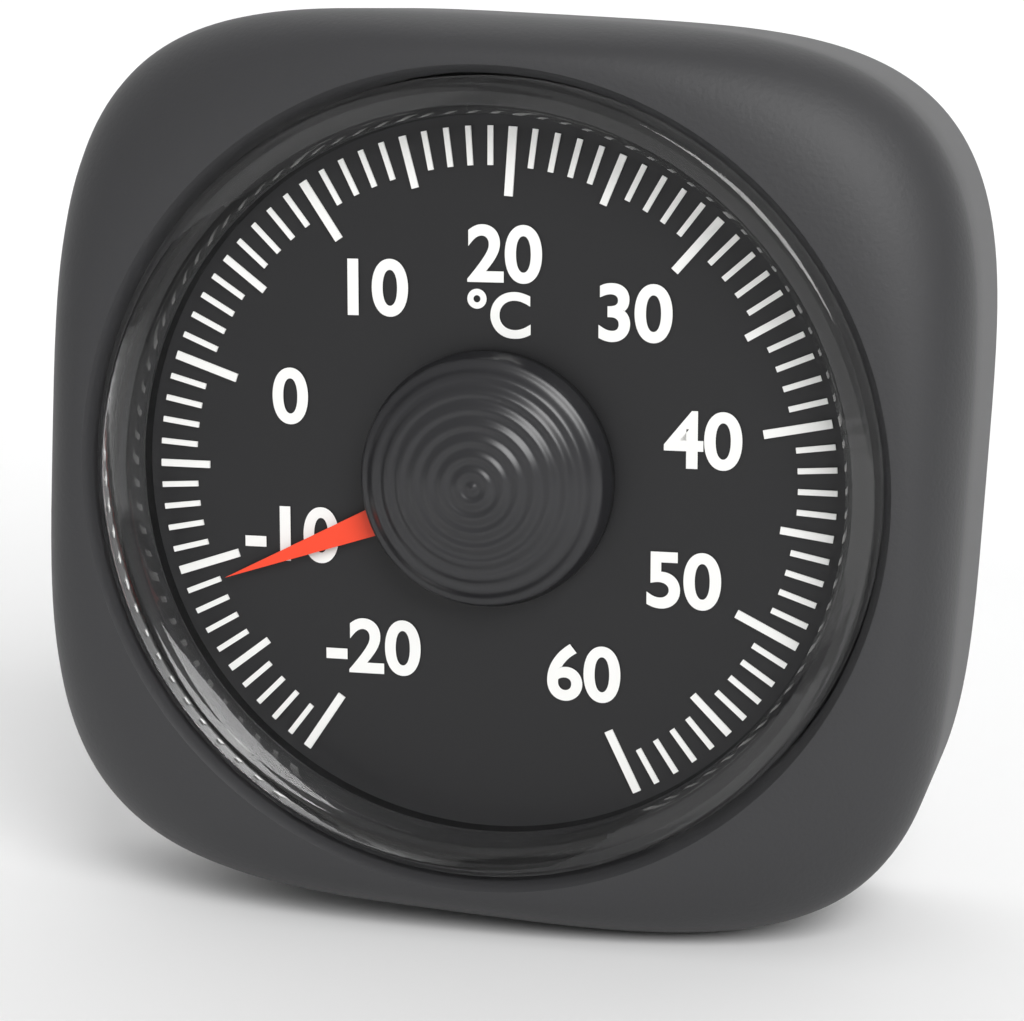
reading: -11 °C
